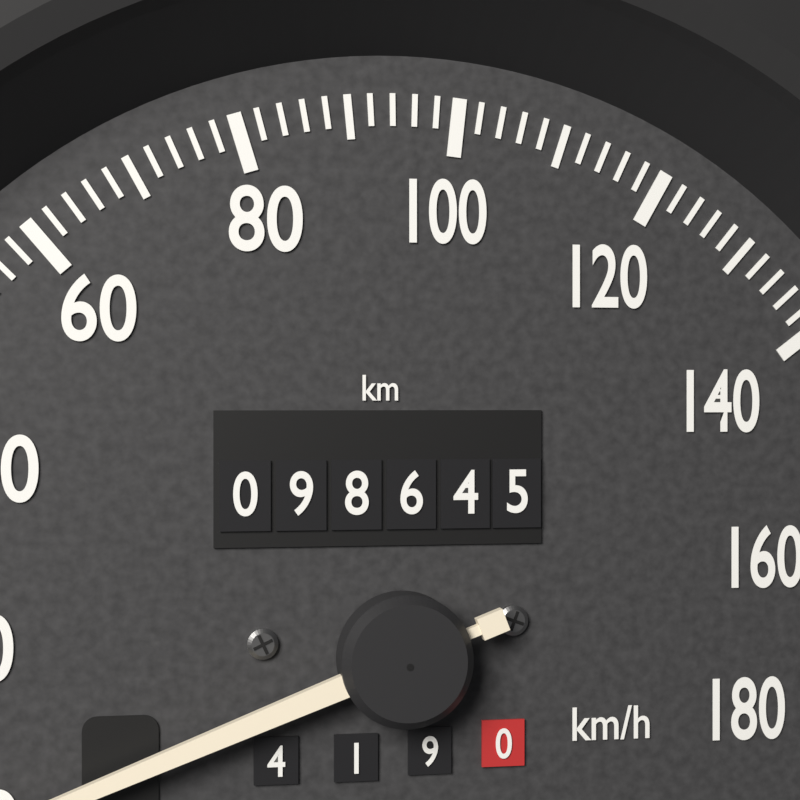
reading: 0 km/h
